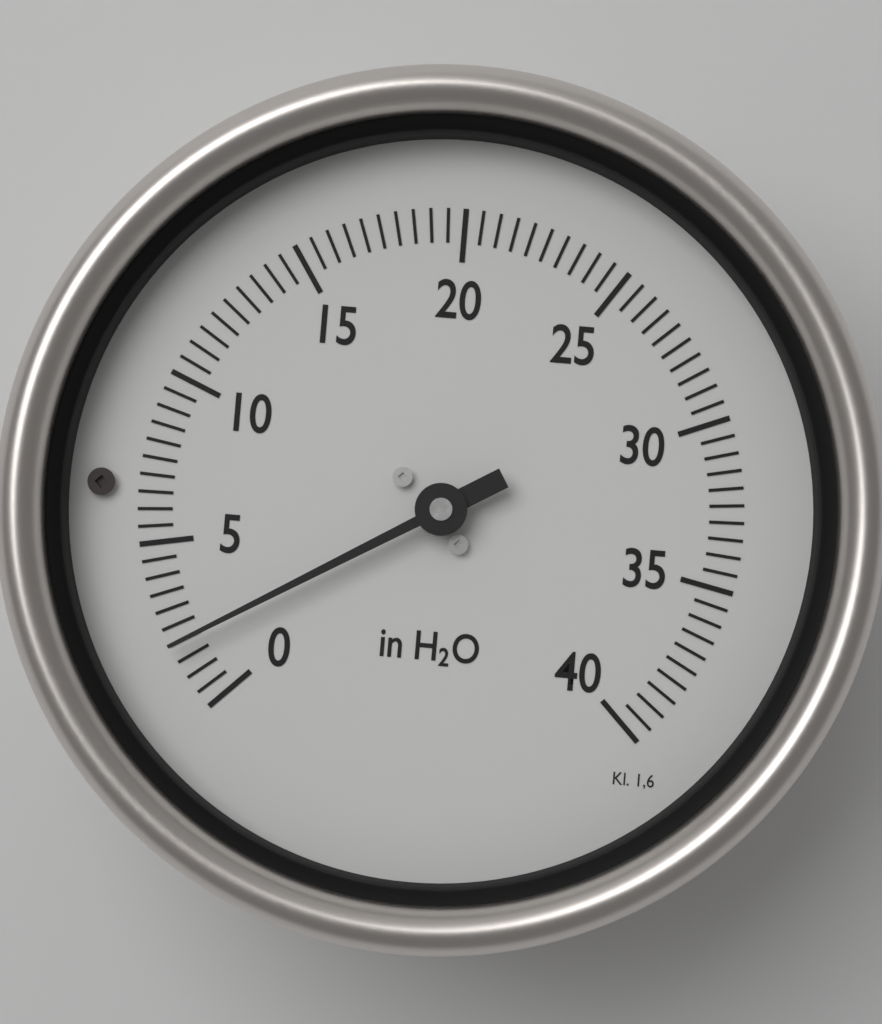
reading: 2.0 in H2O
